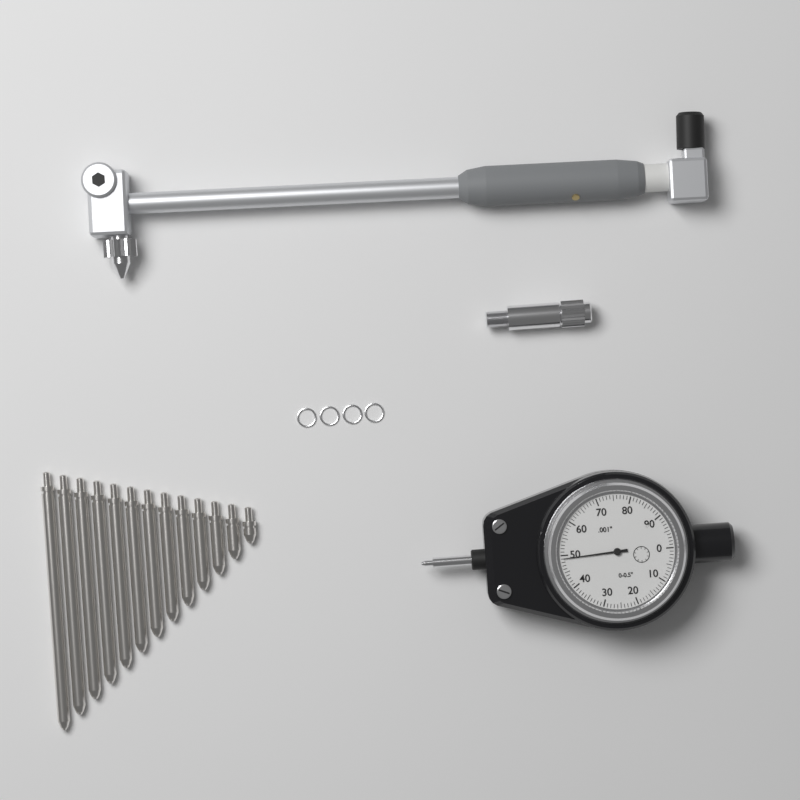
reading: 0.049 in
